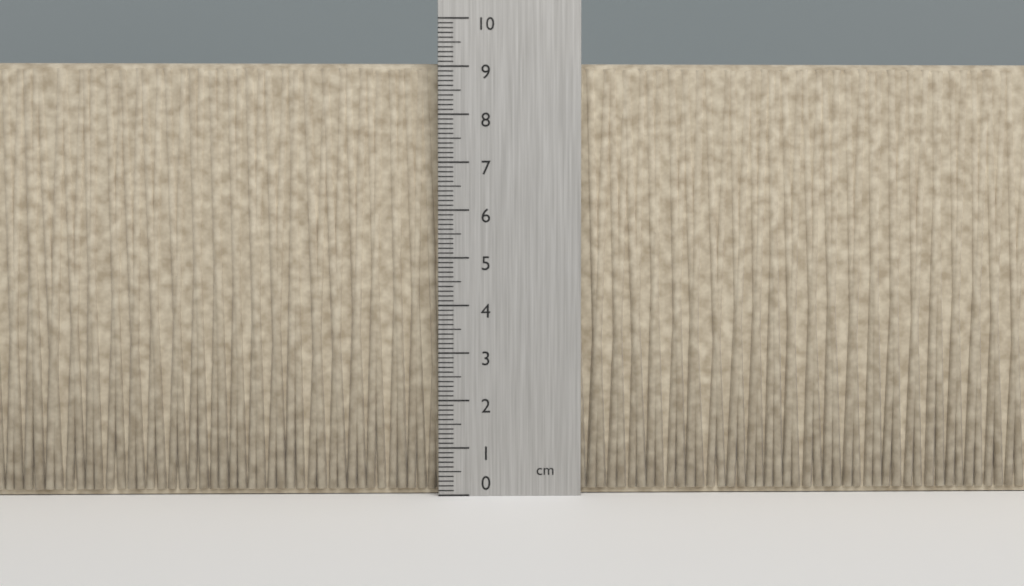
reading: 9.1 cm
